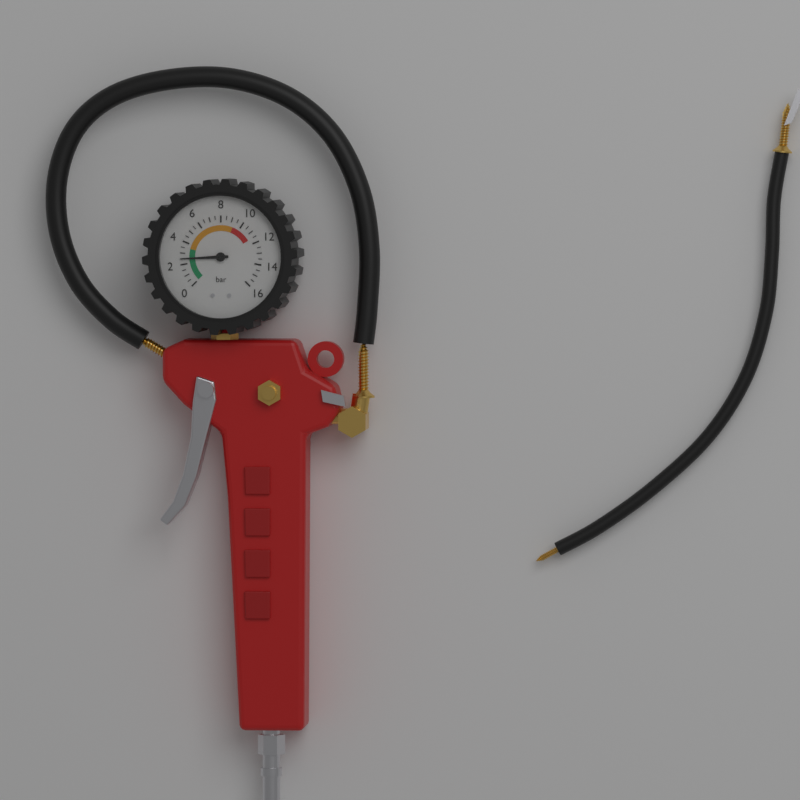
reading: 2.5 bar
